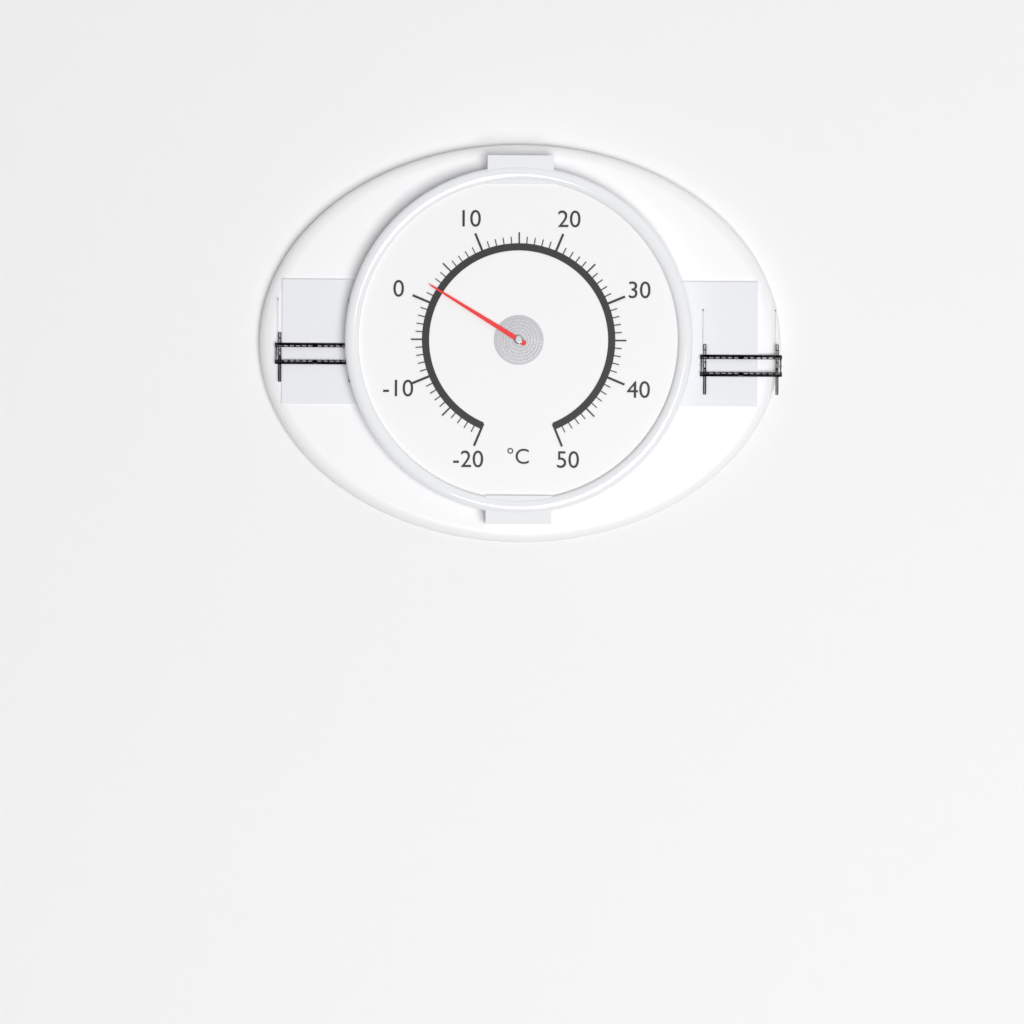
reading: 2 °C
